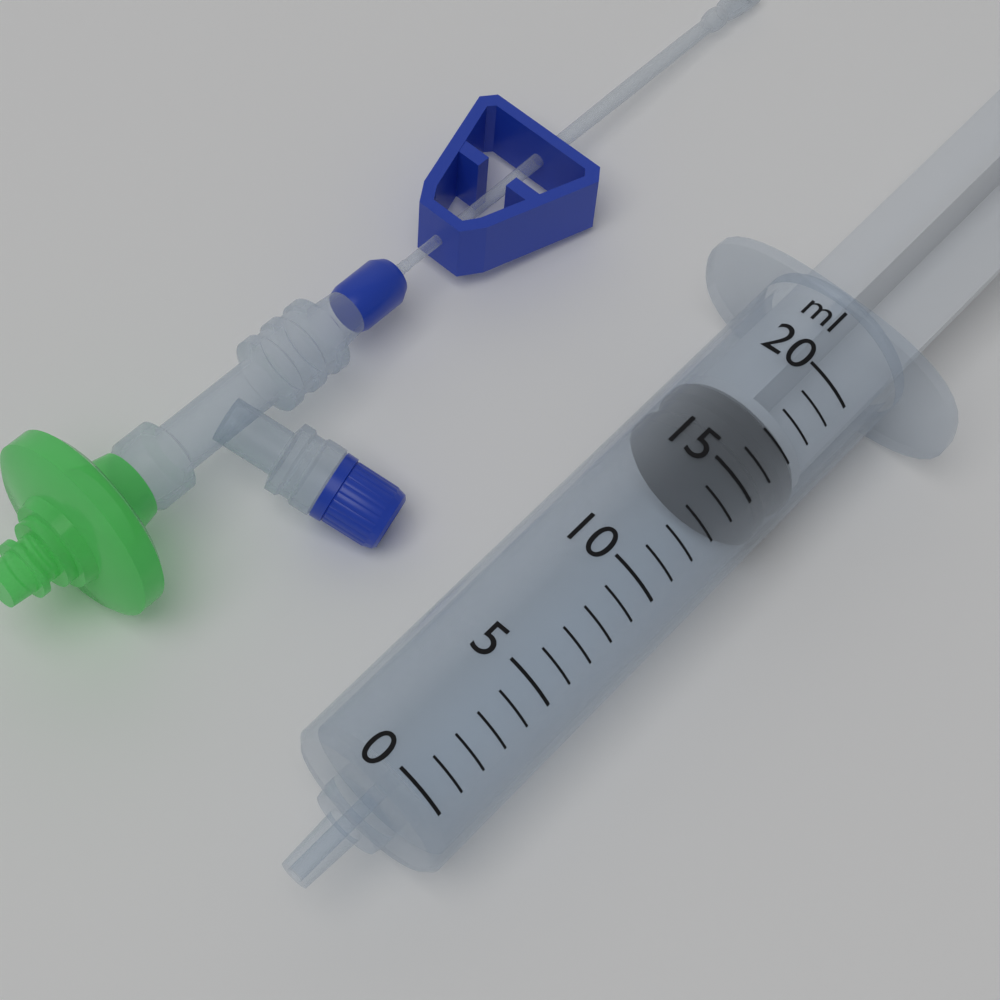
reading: 15 ml
